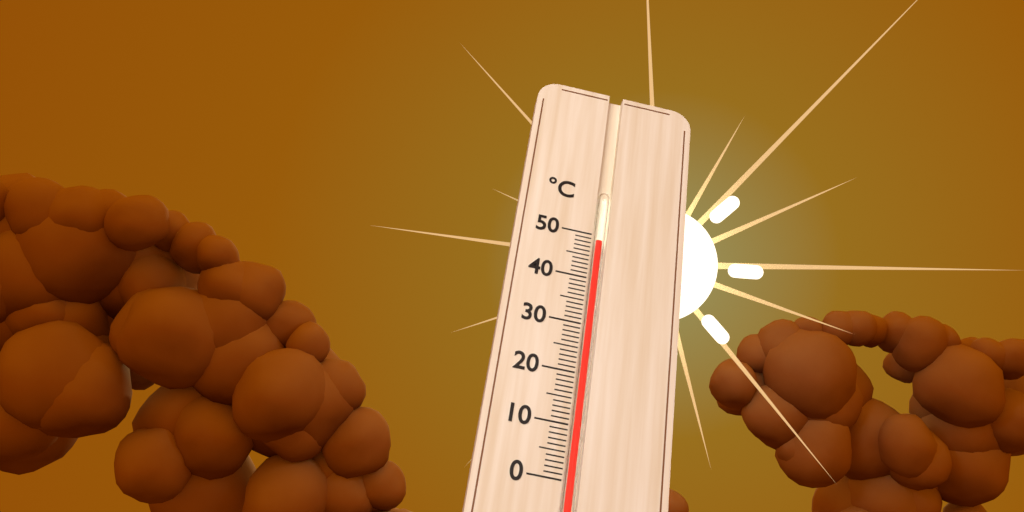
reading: 49 °C
